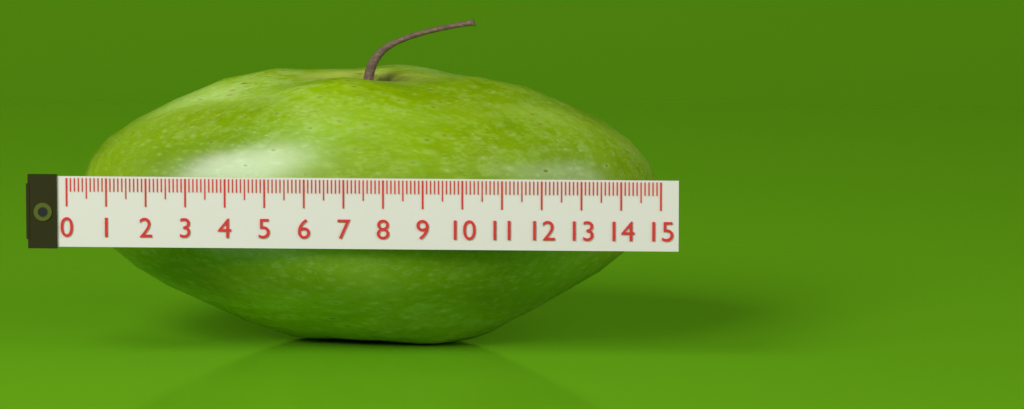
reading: 14.8 (no unit)
